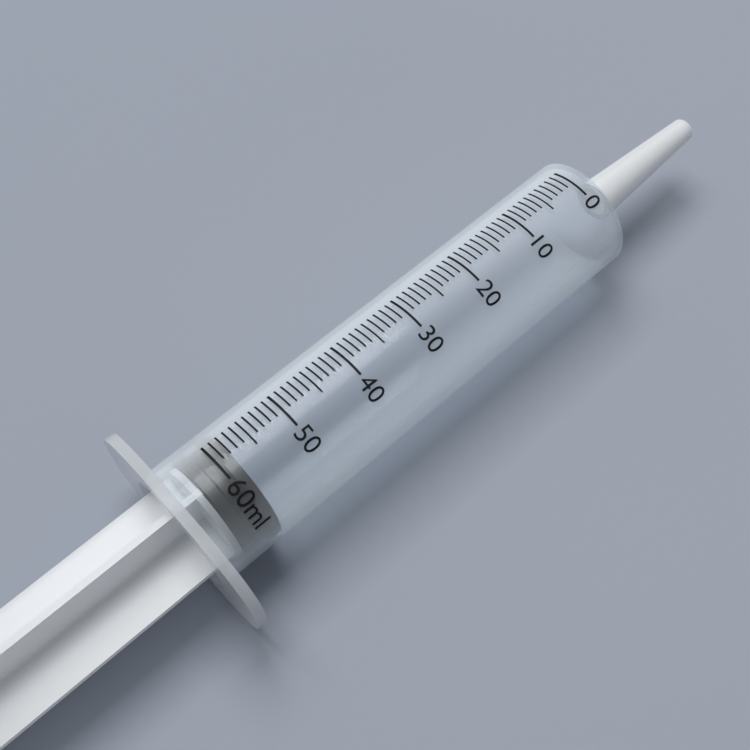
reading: 58 ml
